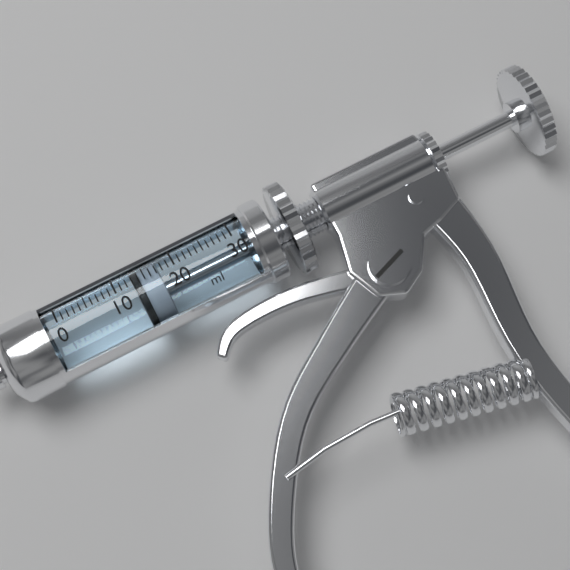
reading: 13 ml
